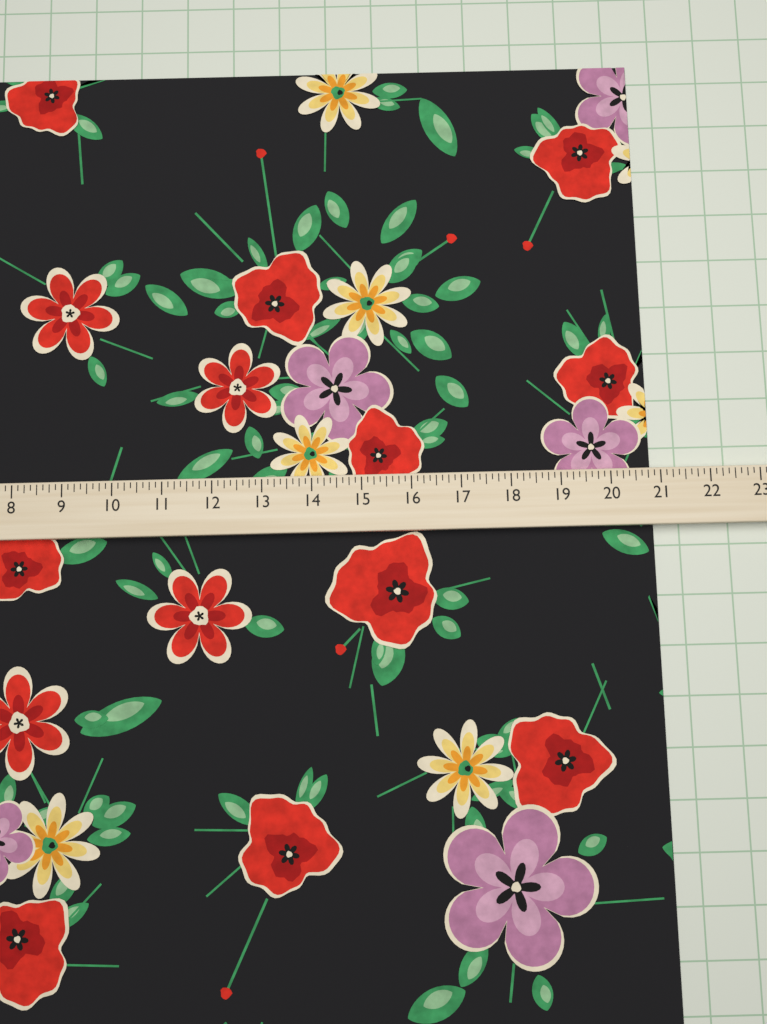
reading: 20.875 (no unit)
